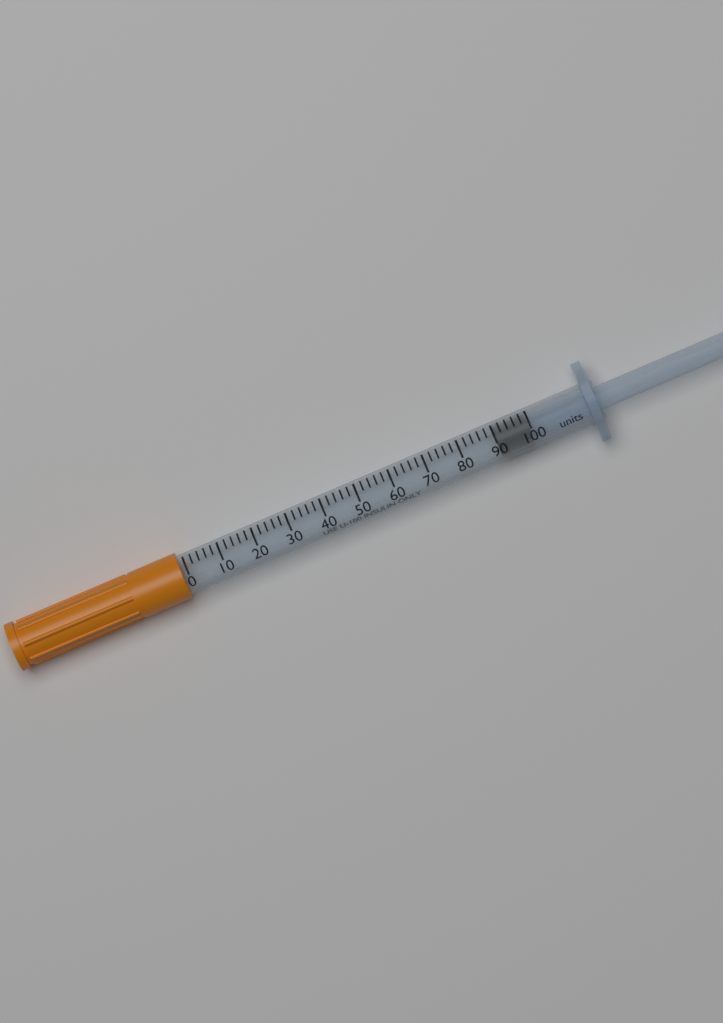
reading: 90 units
